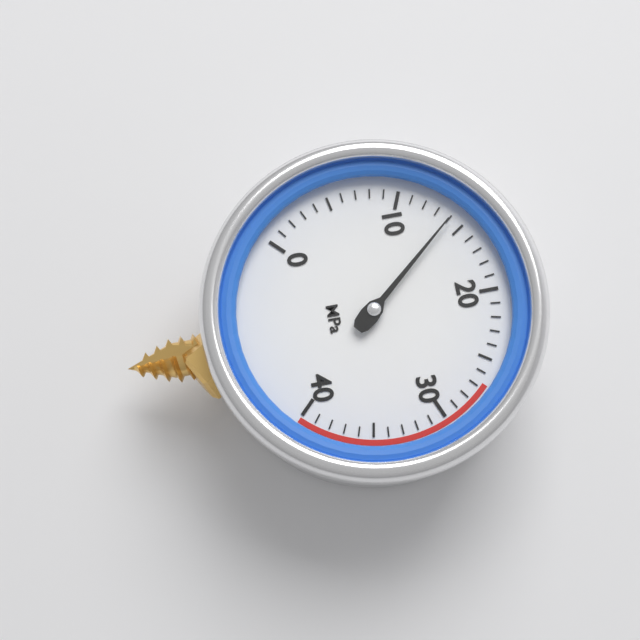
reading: 14 MPa
